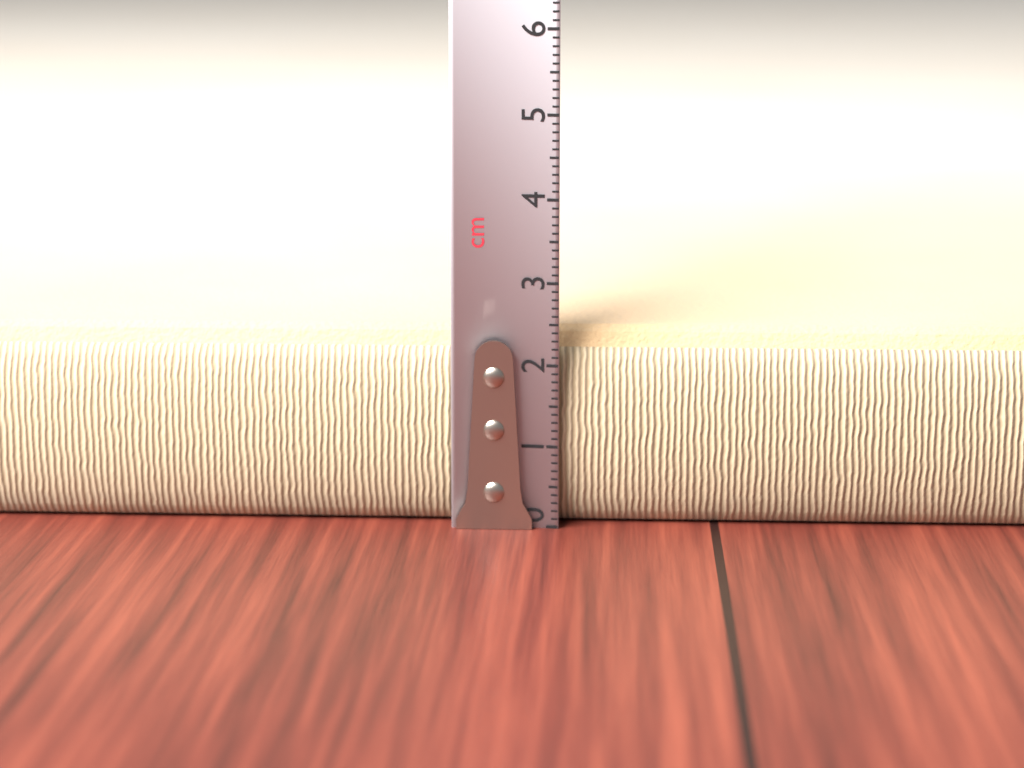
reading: 2.4 cm
